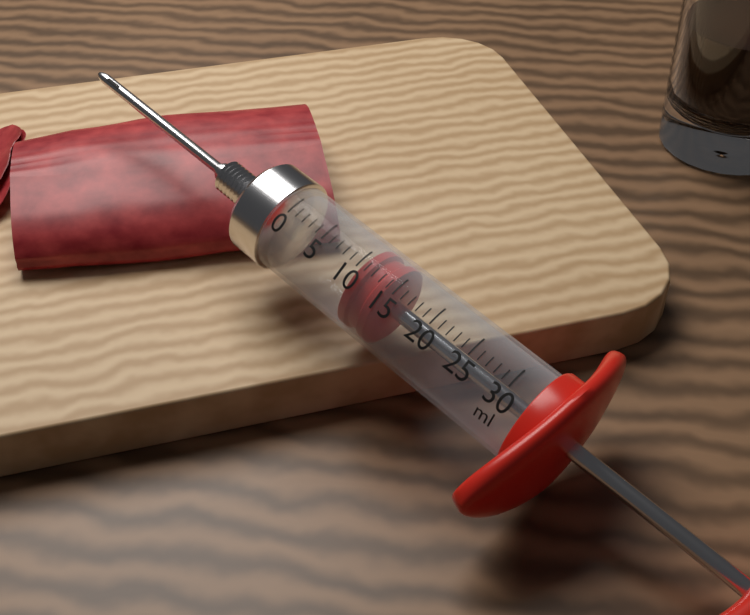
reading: 10 ml
